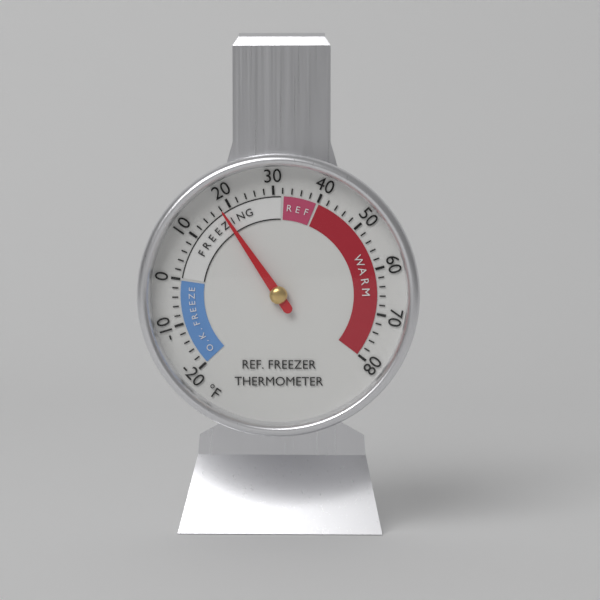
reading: 18 °F
